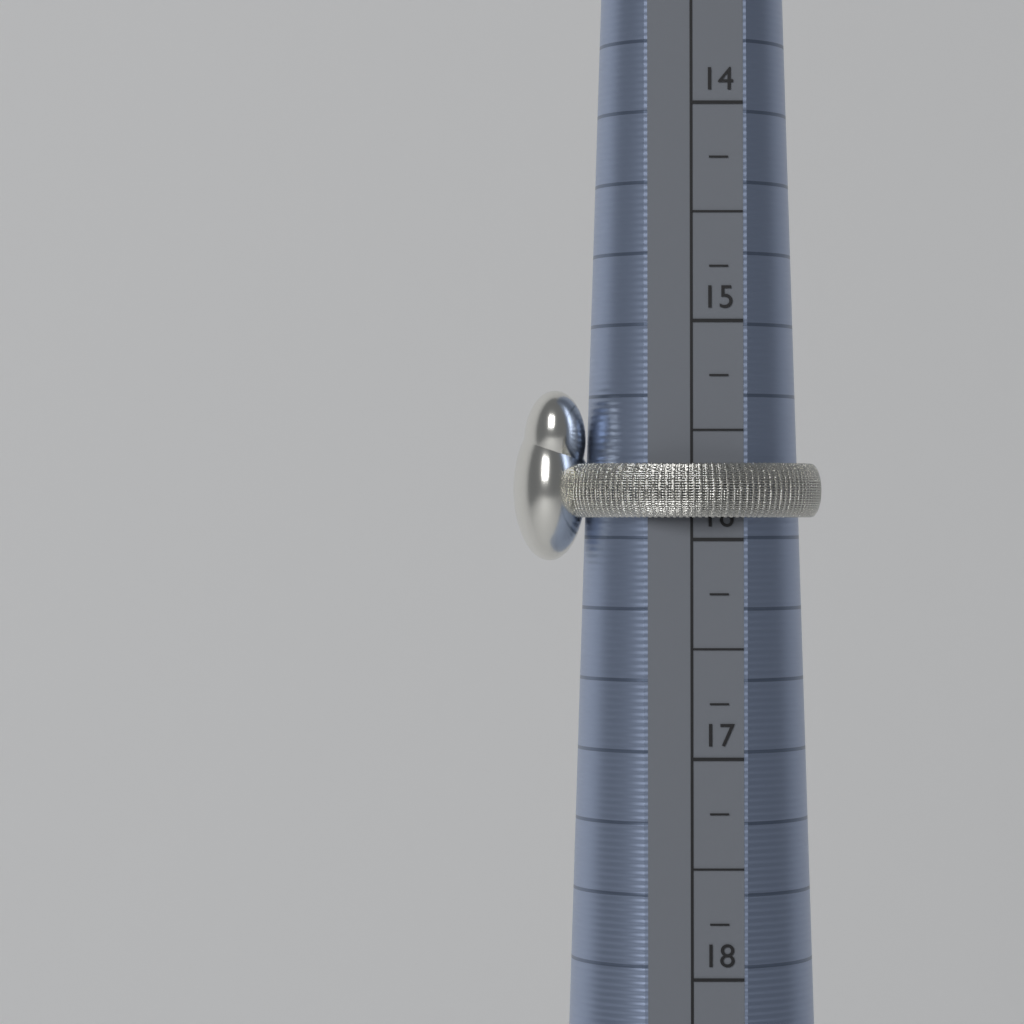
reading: 15.90 (no unit)
